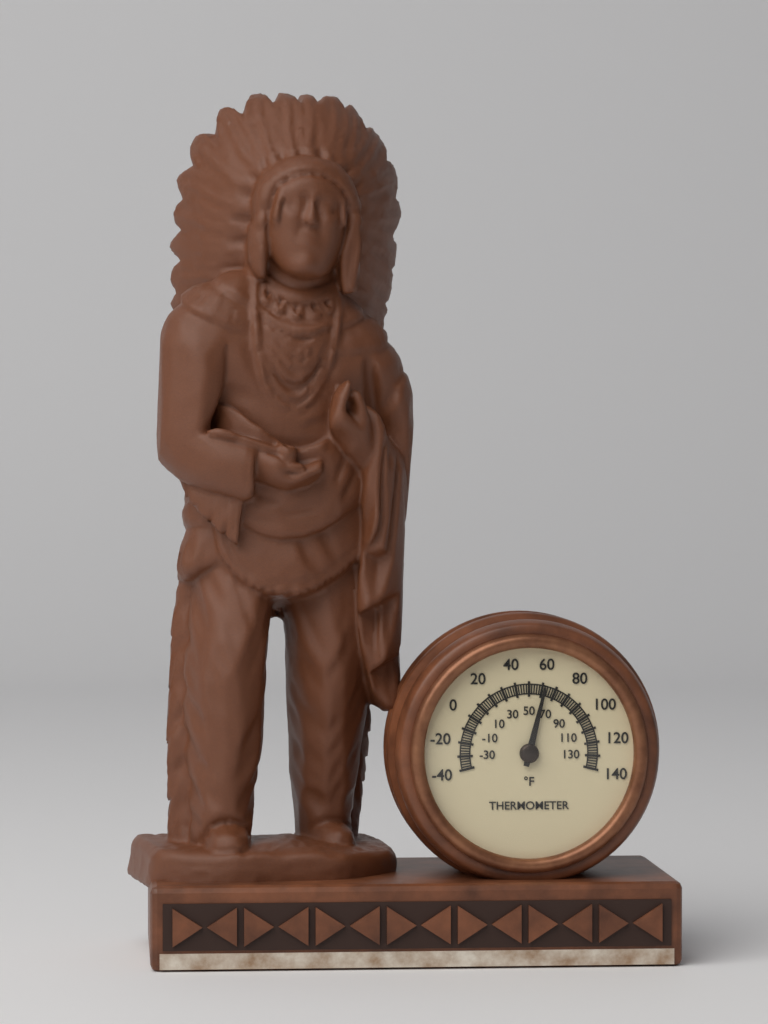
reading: 62 °F
